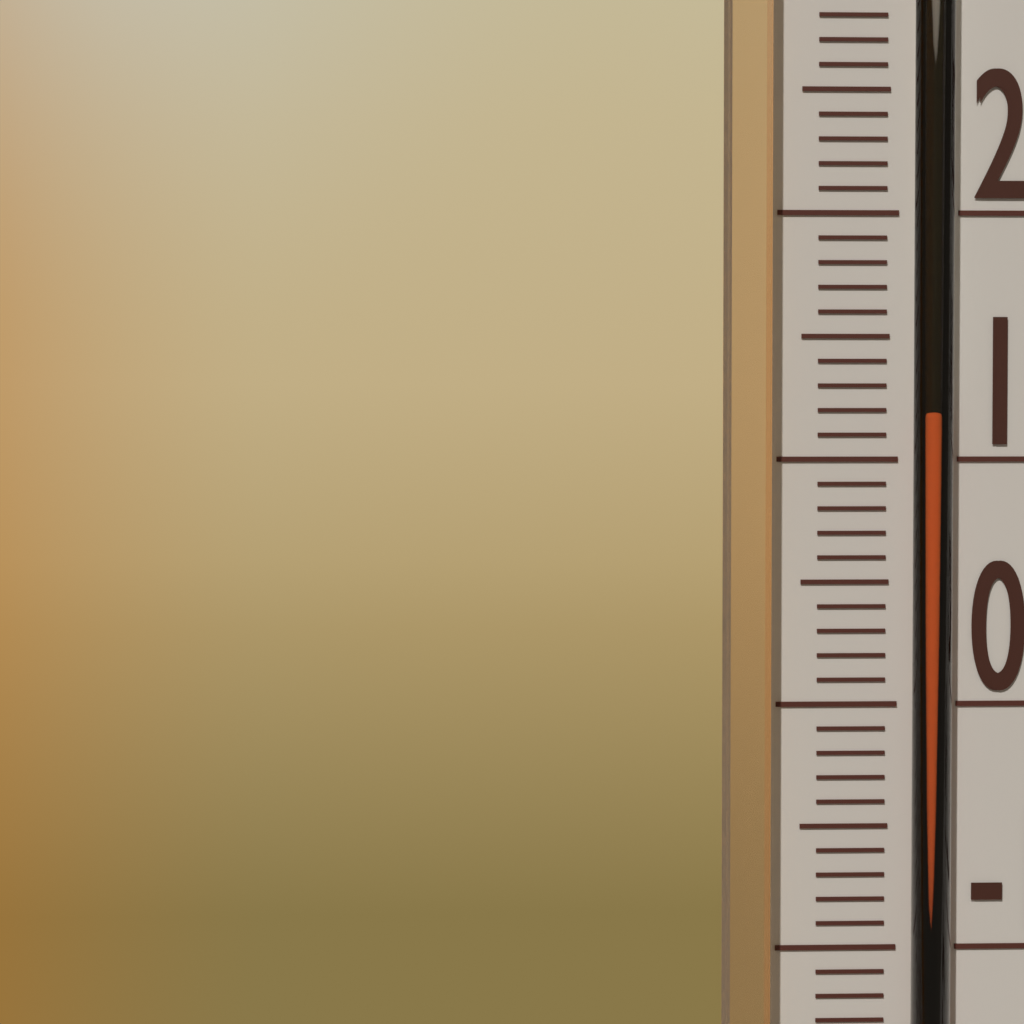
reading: 12 °C
